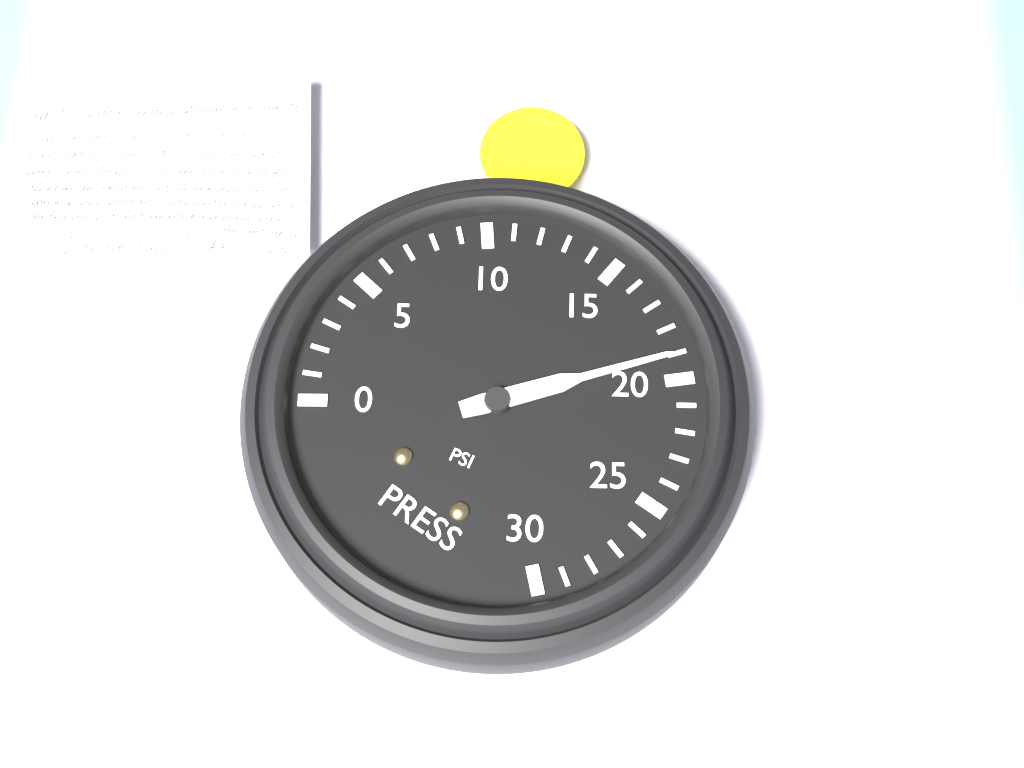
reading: 19 psi
